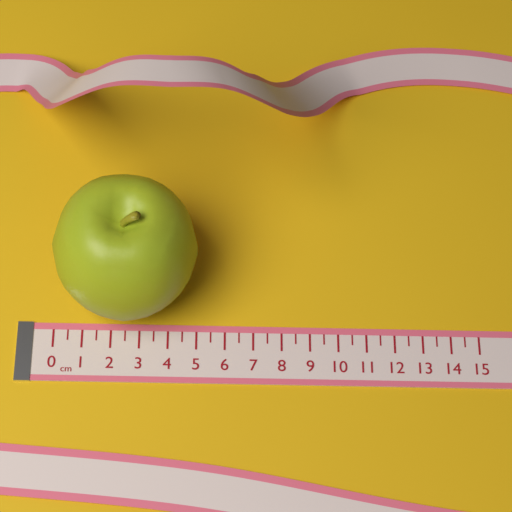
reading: 5.0 cm
